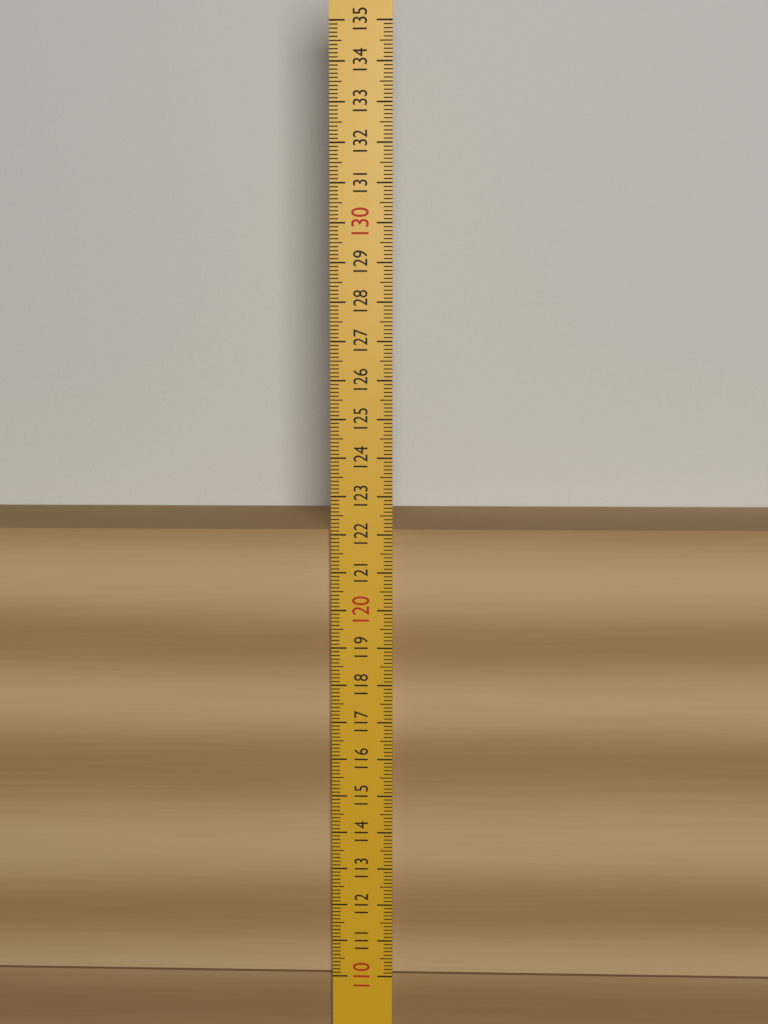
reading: 122.1 (no unit)
